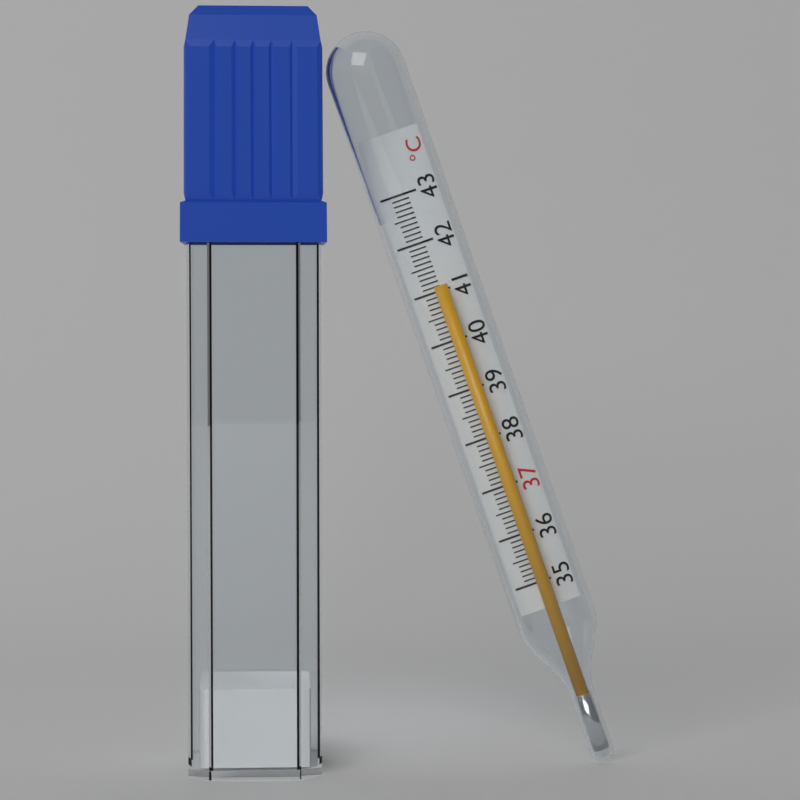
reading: 41.1 °C
